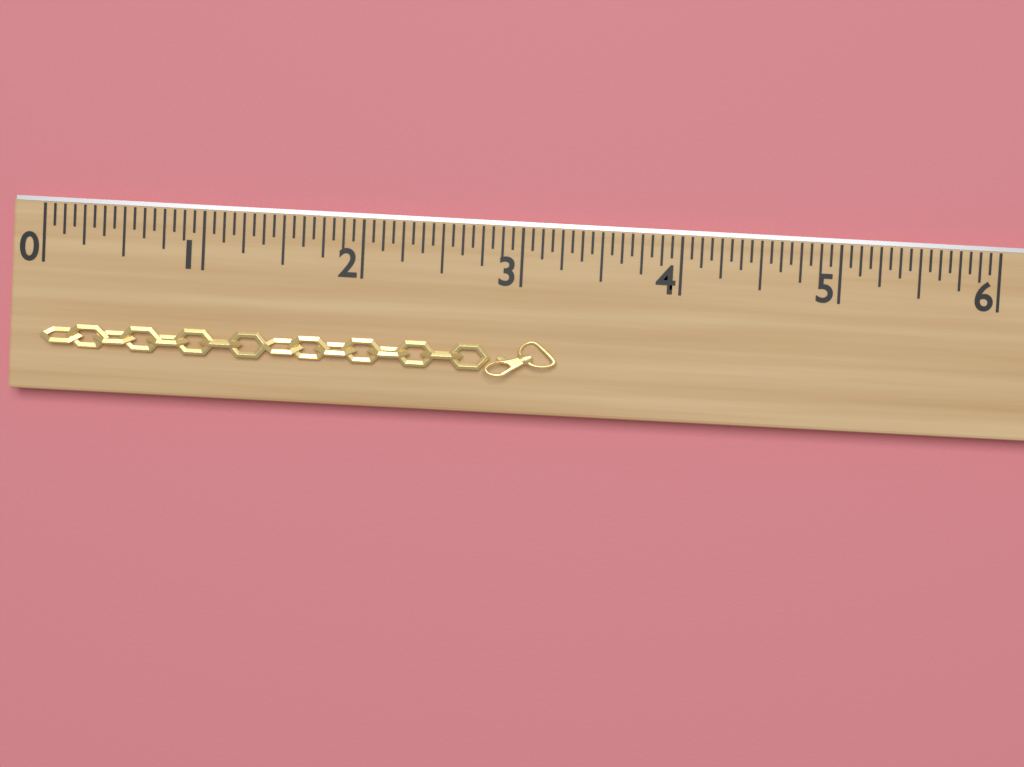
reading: 3.2500 (no unit)
